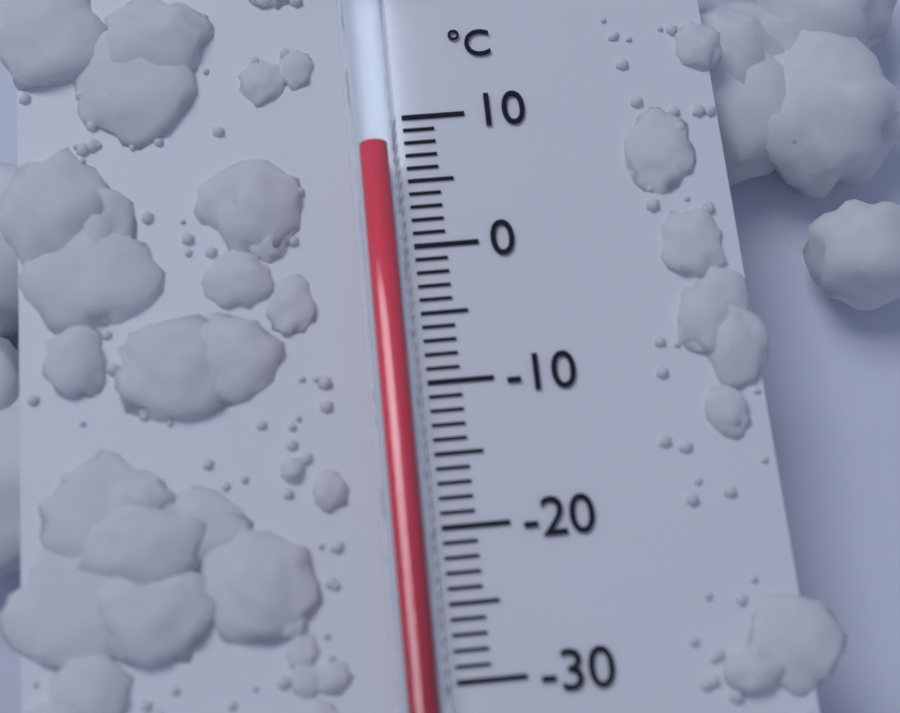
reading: 7 °C
